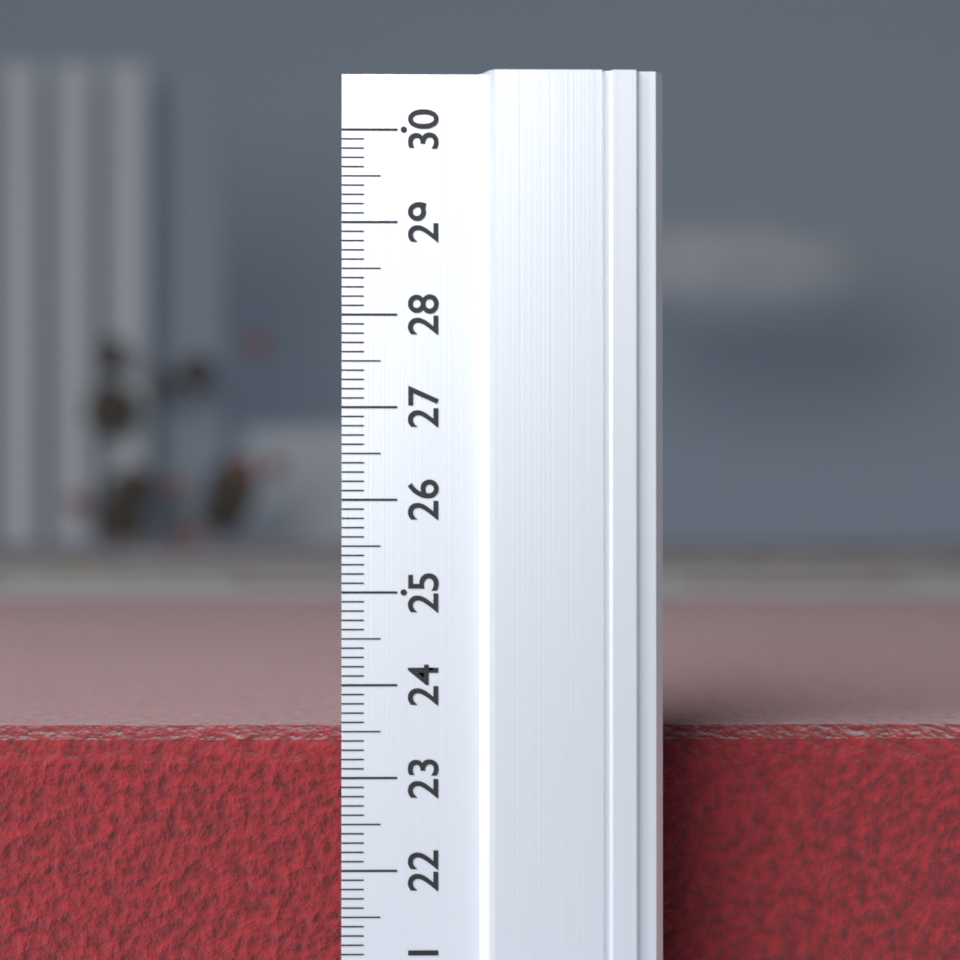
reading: 23.4 (no unit)
